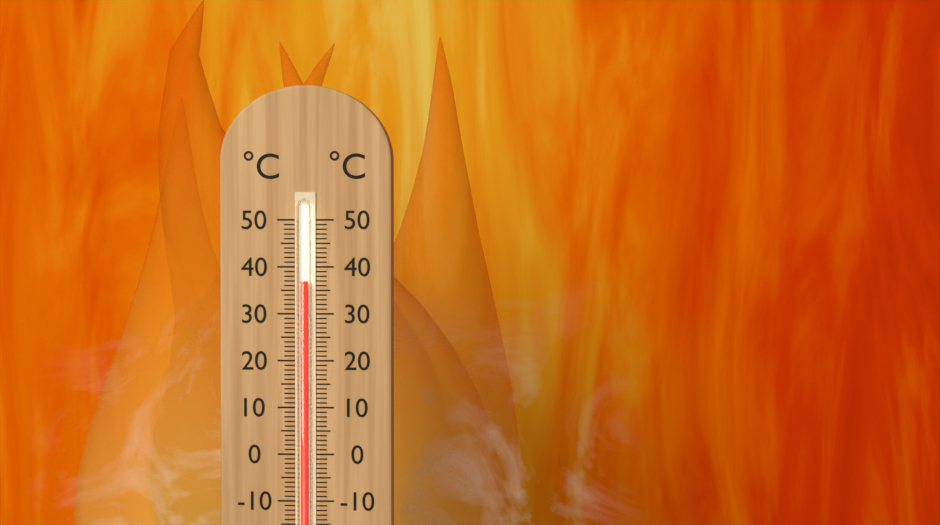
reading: 37 °C
